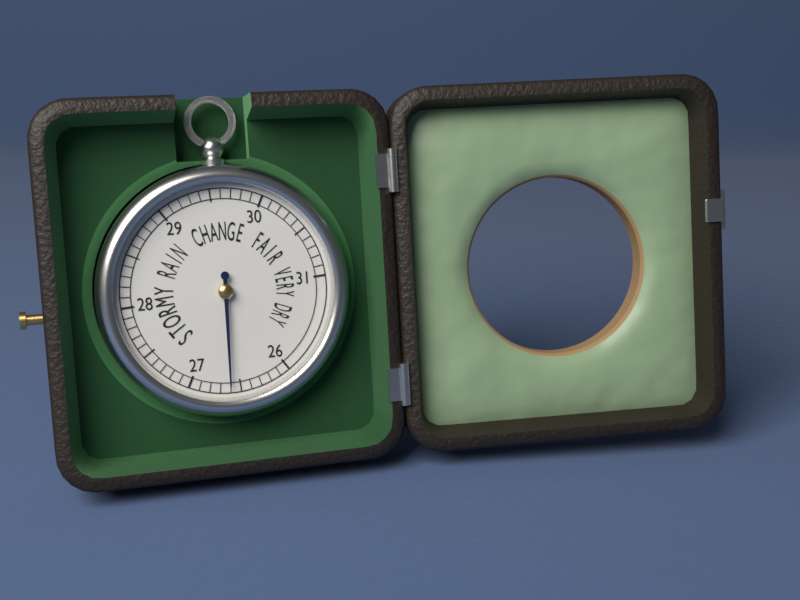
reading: 26.6 (no unit)
